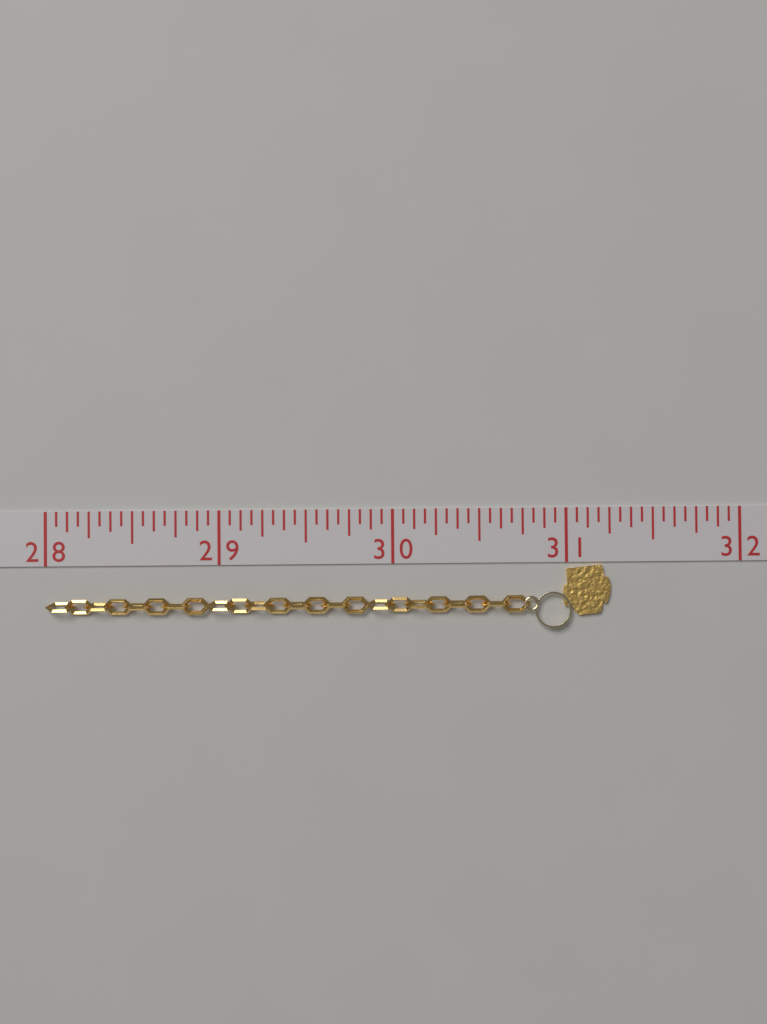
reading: 31.2500 (no unit)
